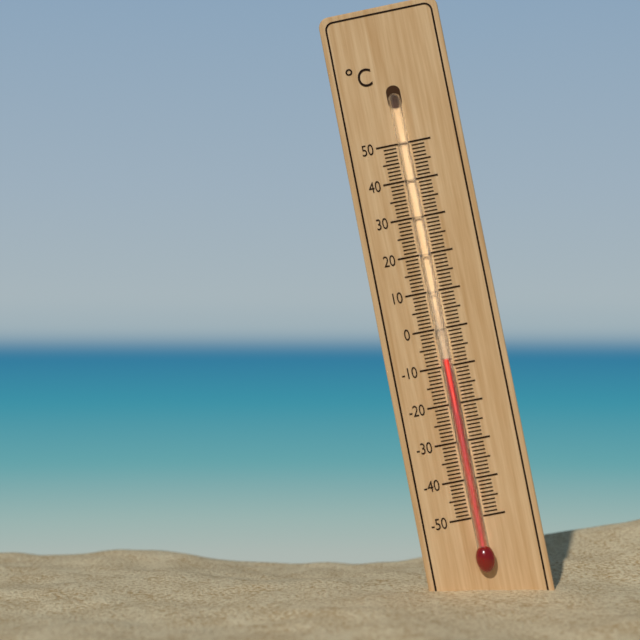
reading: -8 °C
